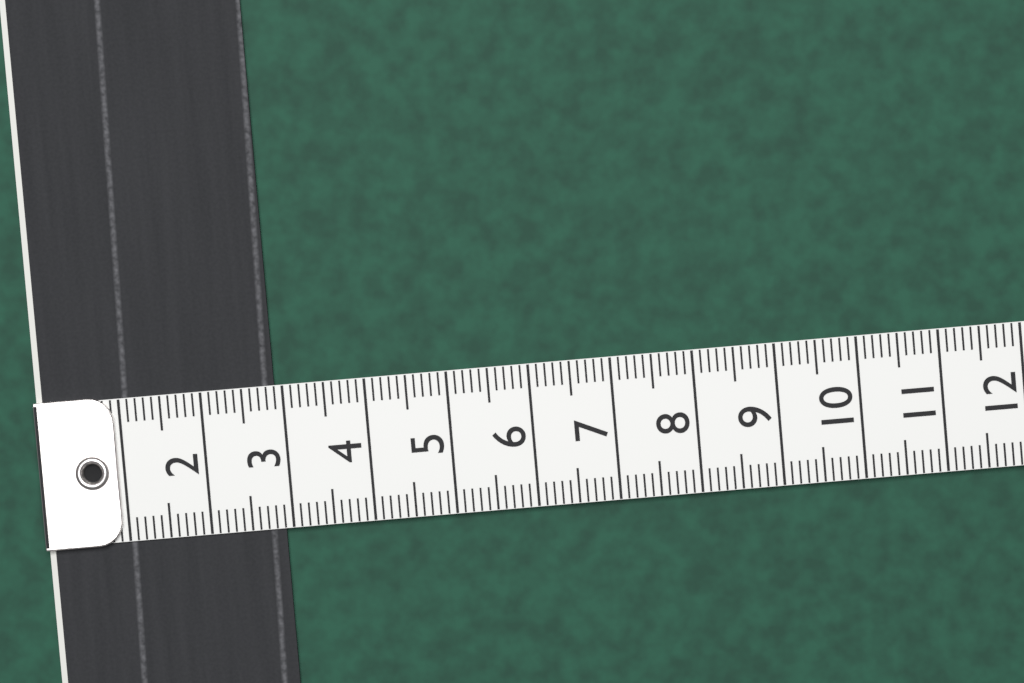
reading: 2.9 (no unit)
